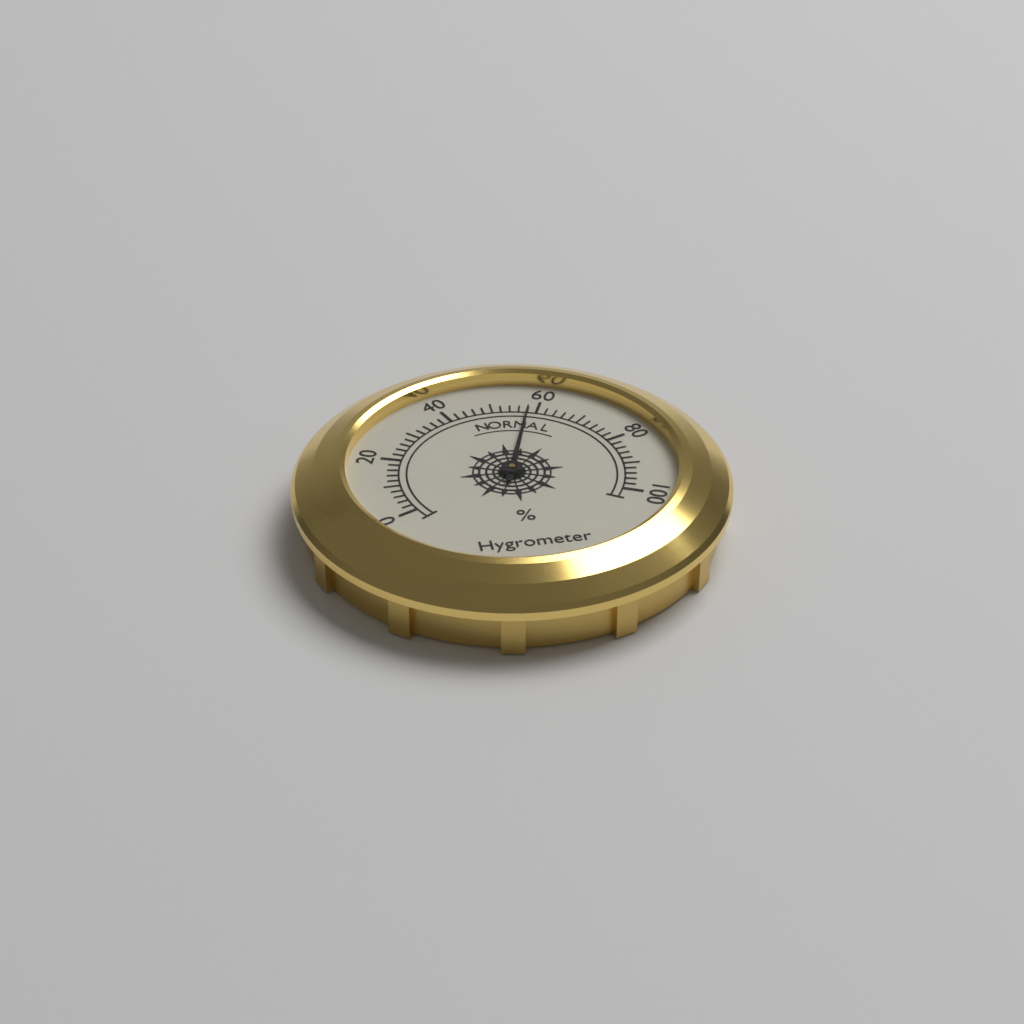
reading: 58 %
